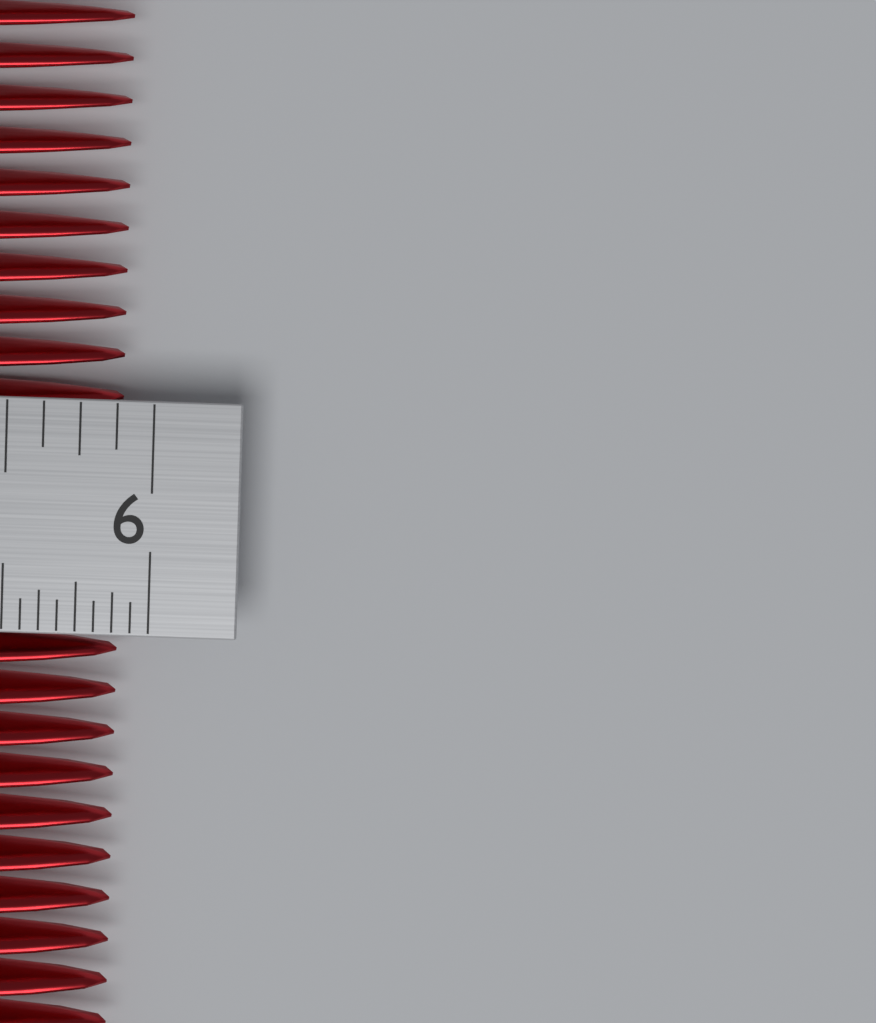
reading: 5.8750 in
